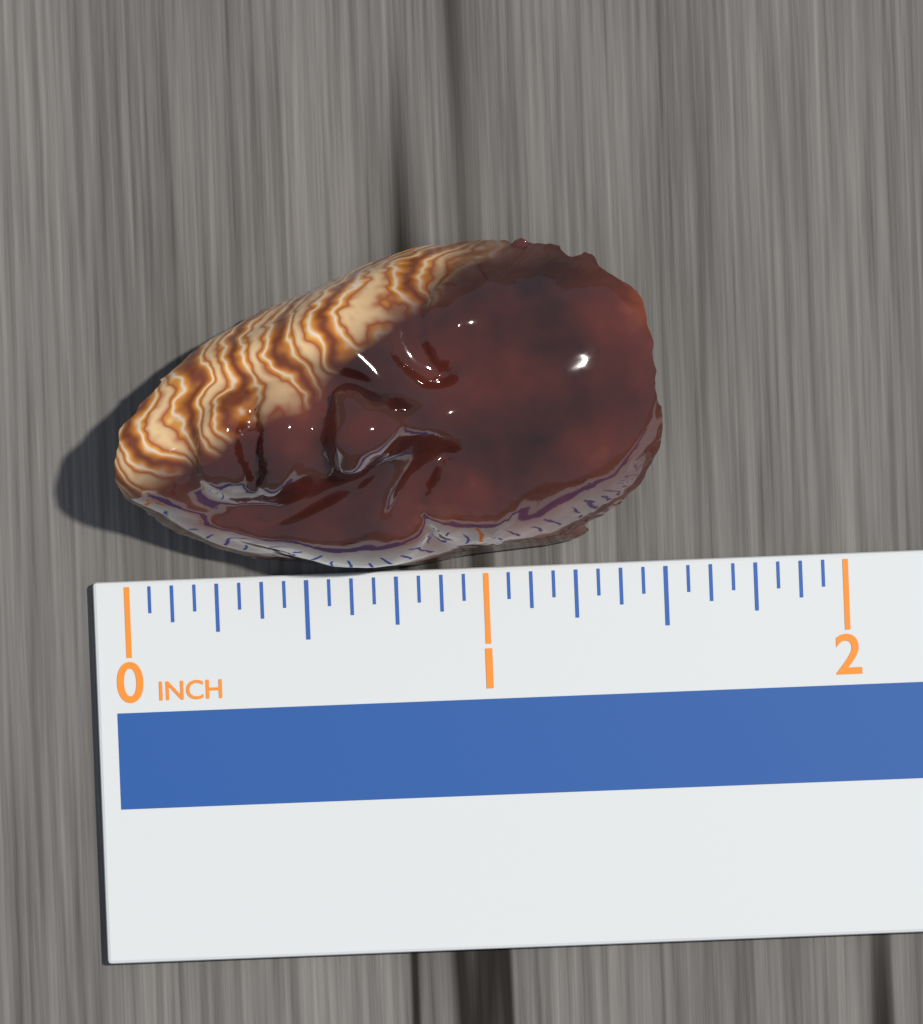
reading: 1.5000 in
